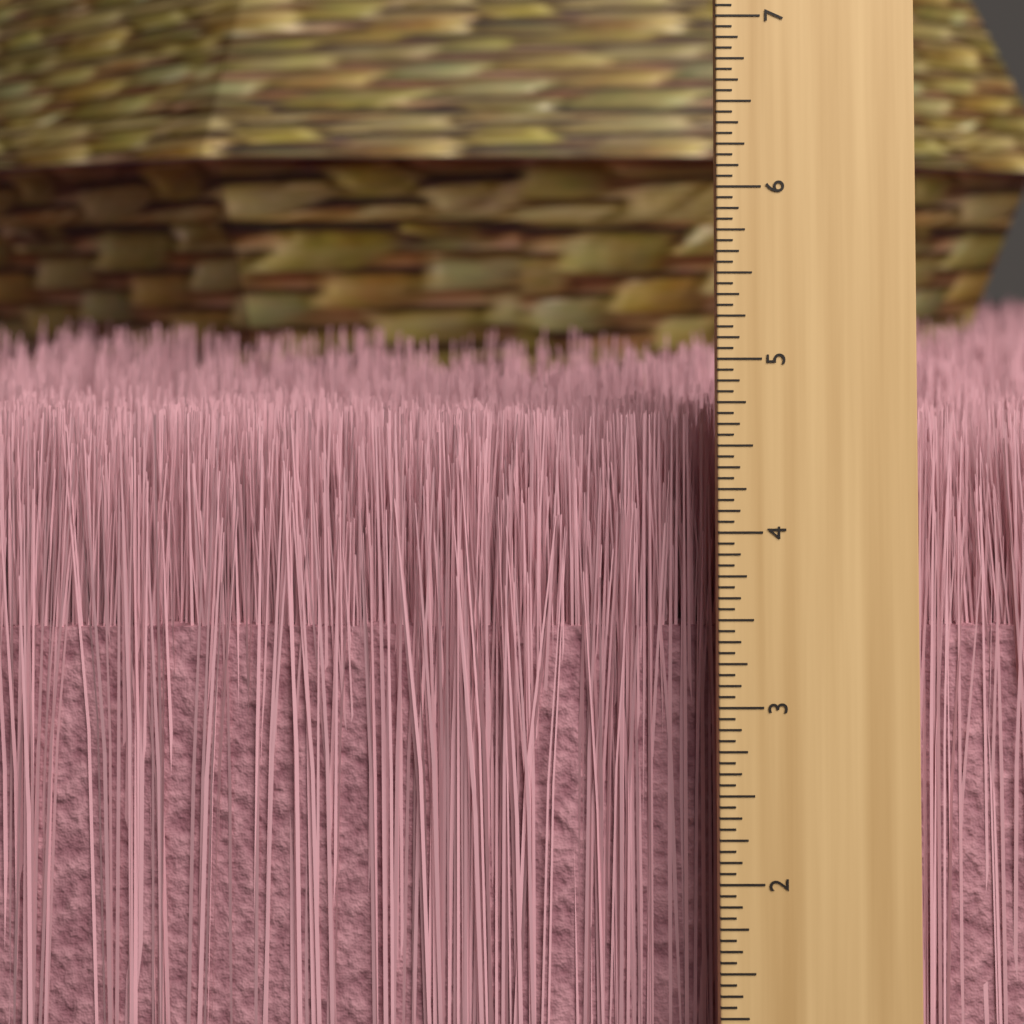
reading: 4.6250 inch
